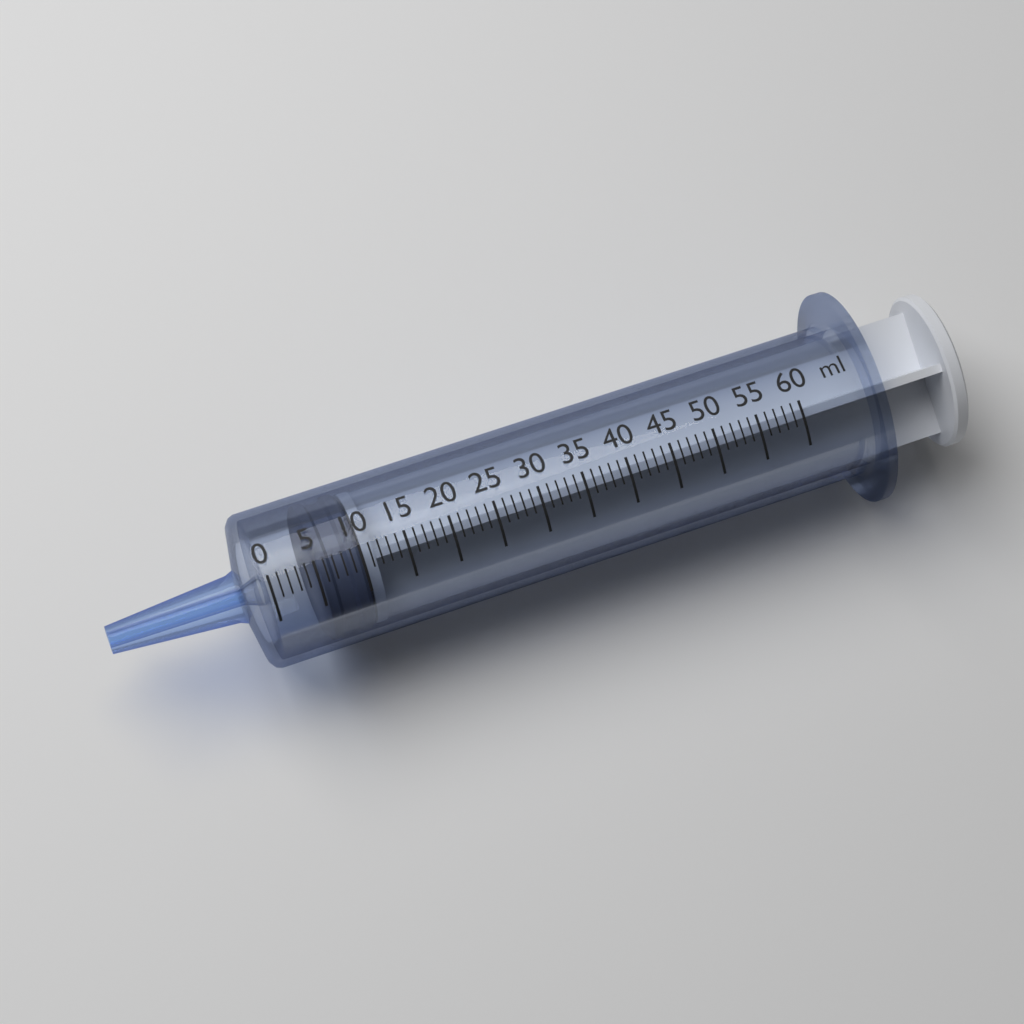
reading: 5 ml
